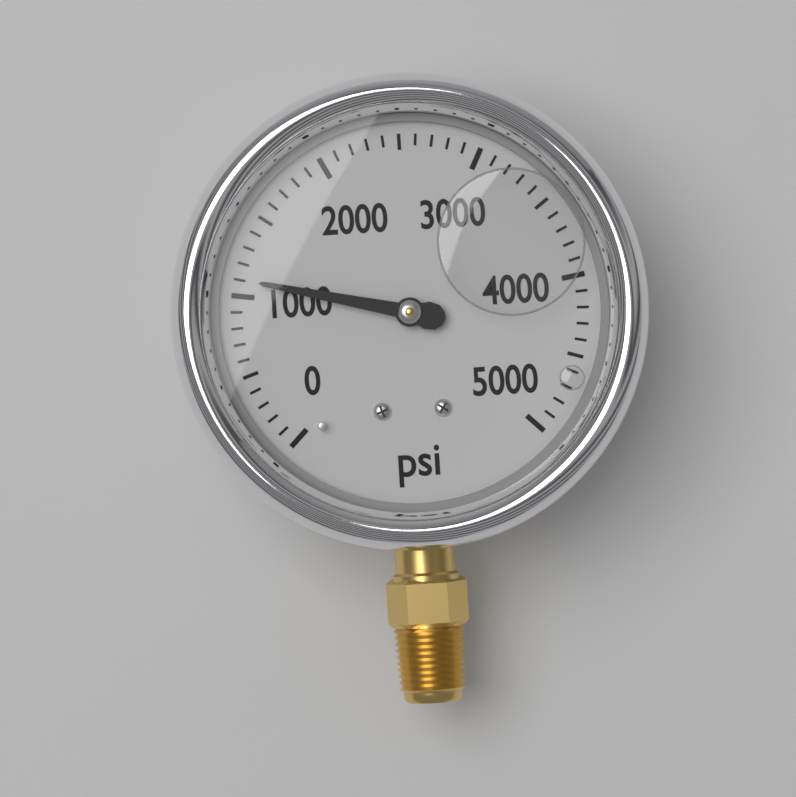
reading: 1100 psi
